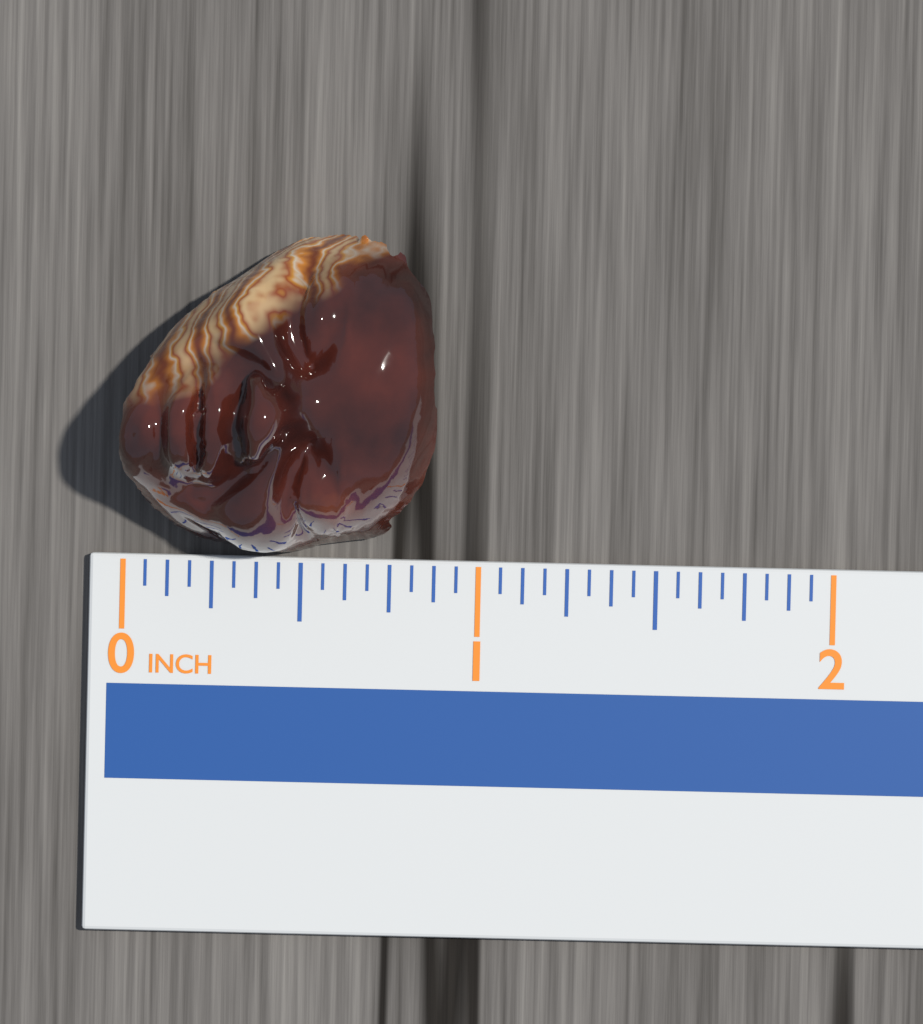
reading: 0.8750 in
